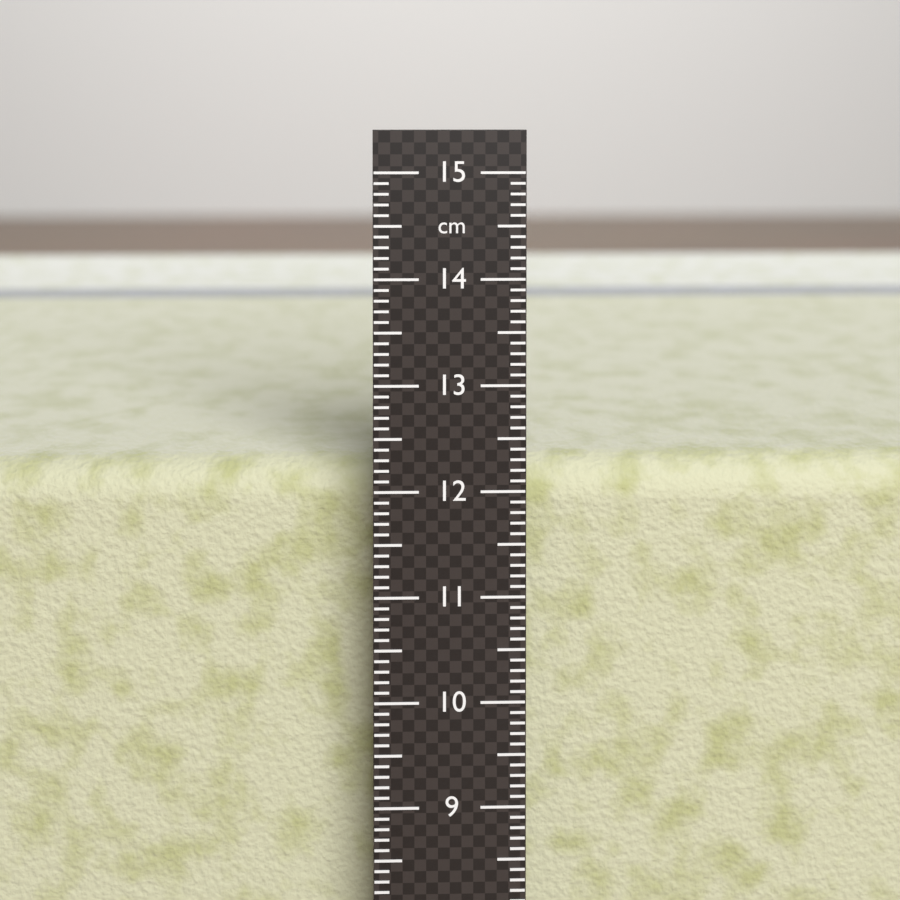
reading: 12.1 cm
